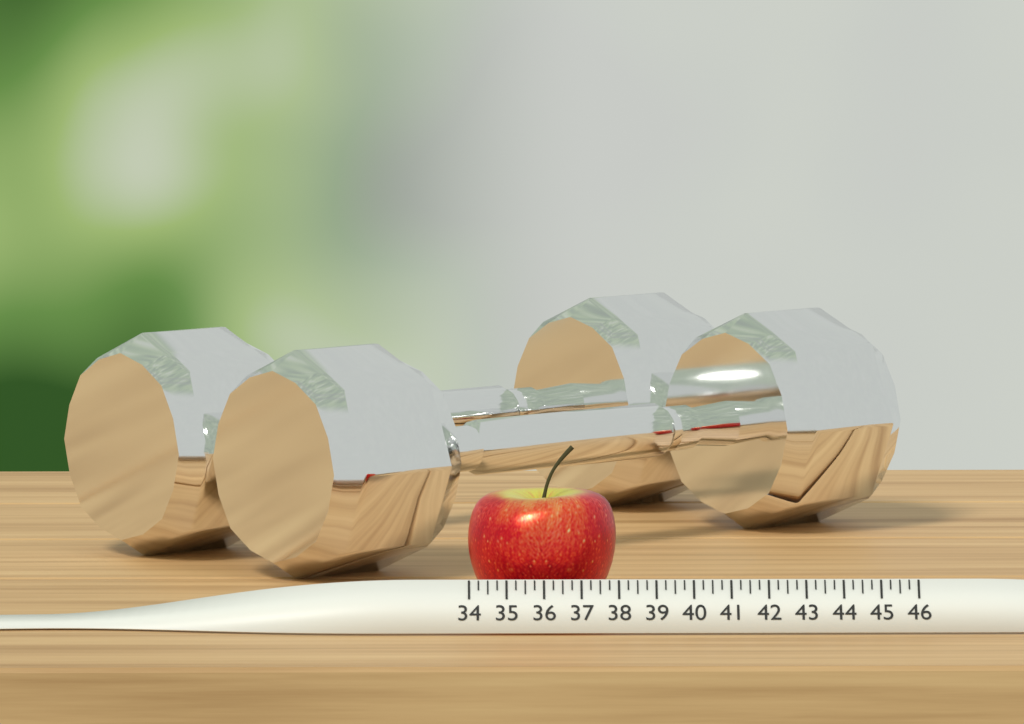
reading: 38.00 (no unit)
